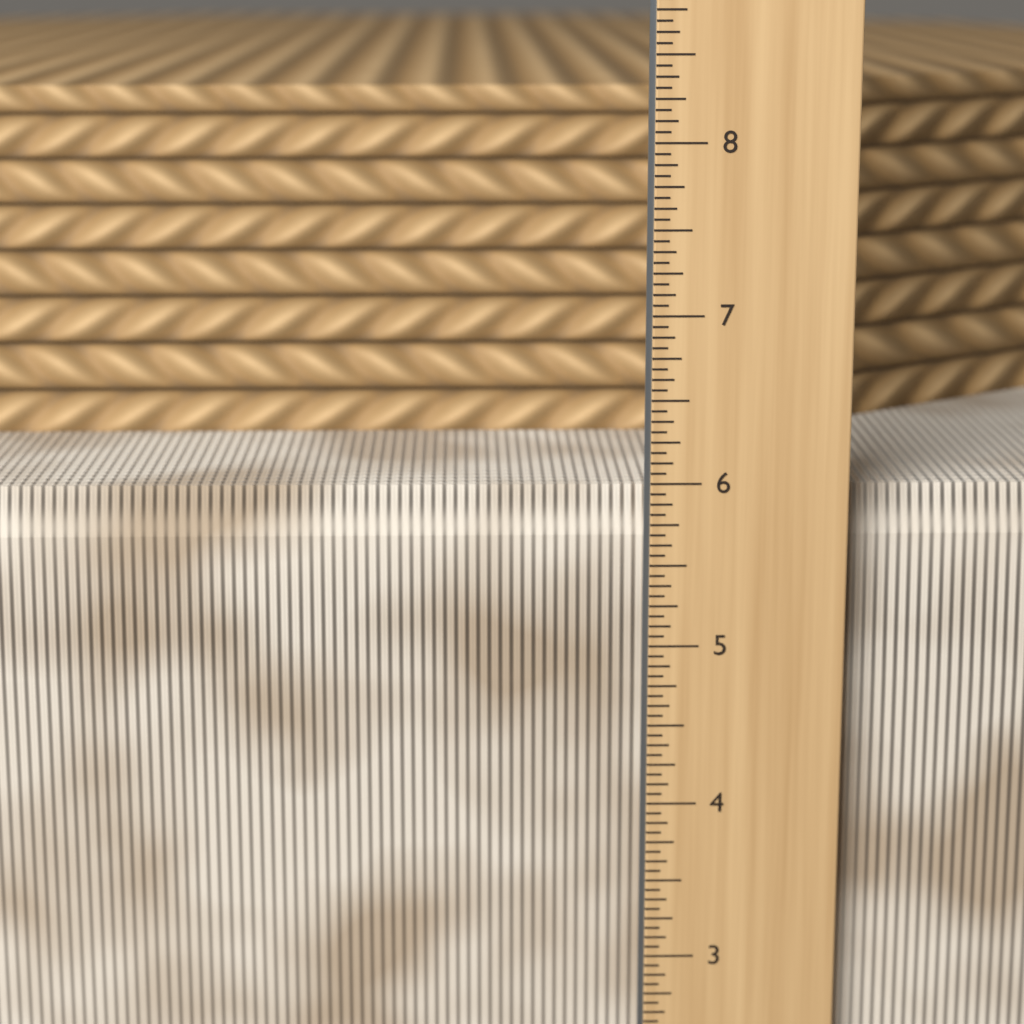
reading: 5.9375 in
